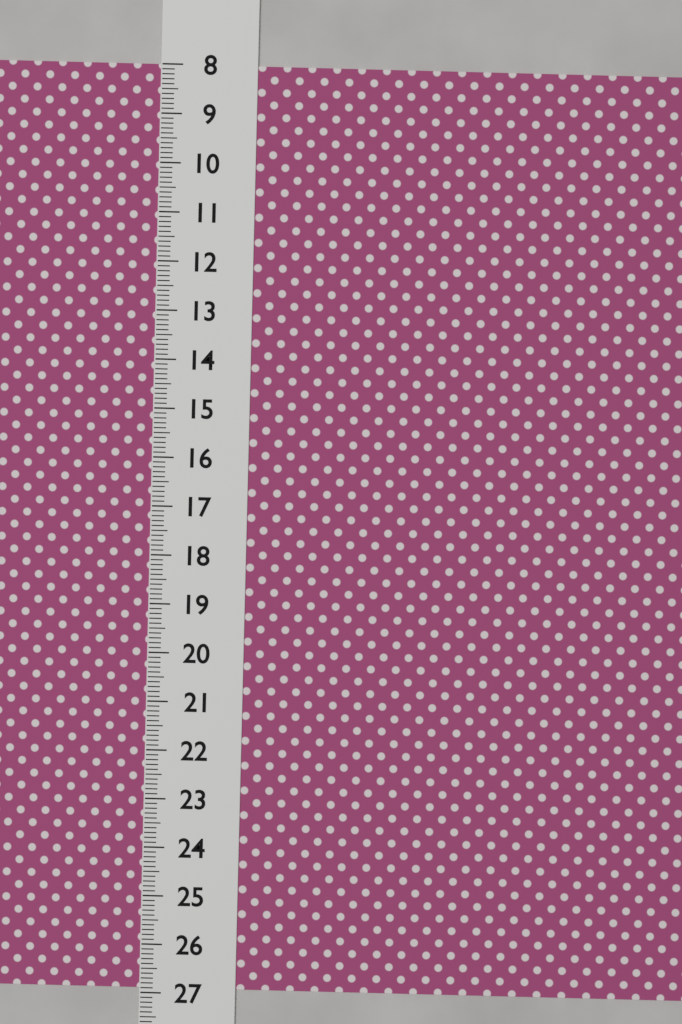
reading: 26.9 (no unit)
